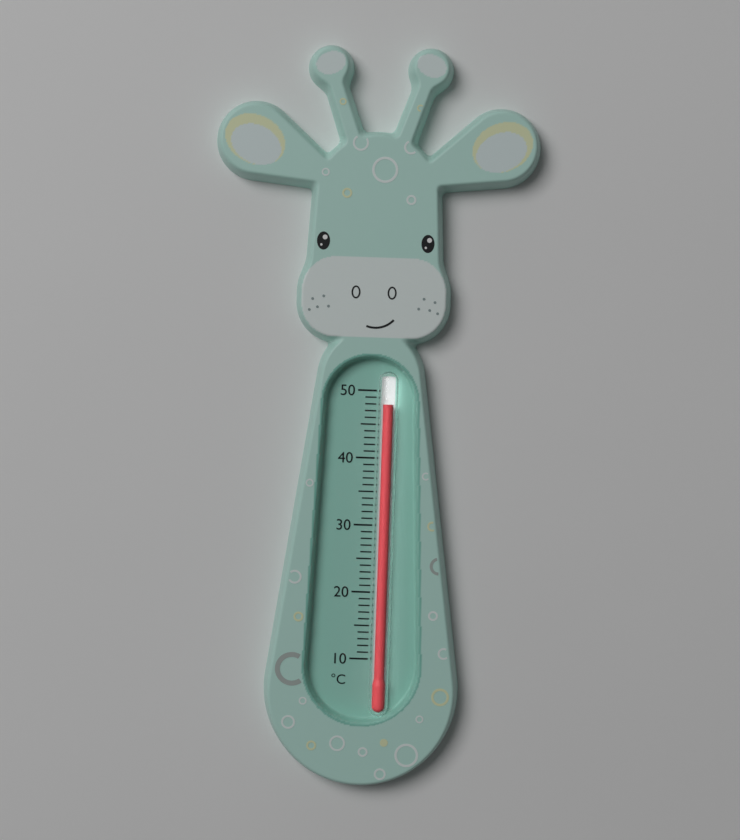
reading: 48 °C
